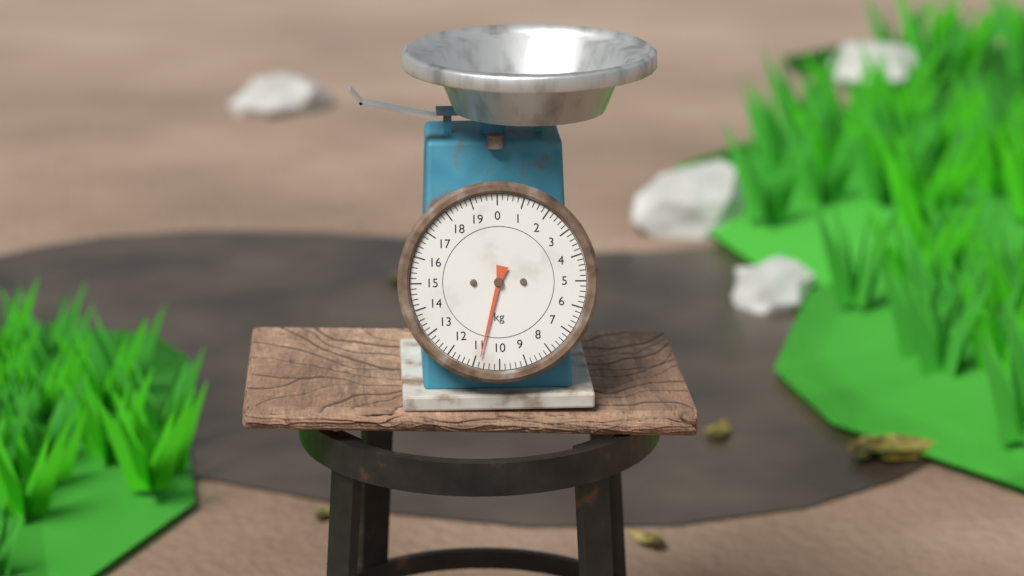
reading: 10.8 kg
